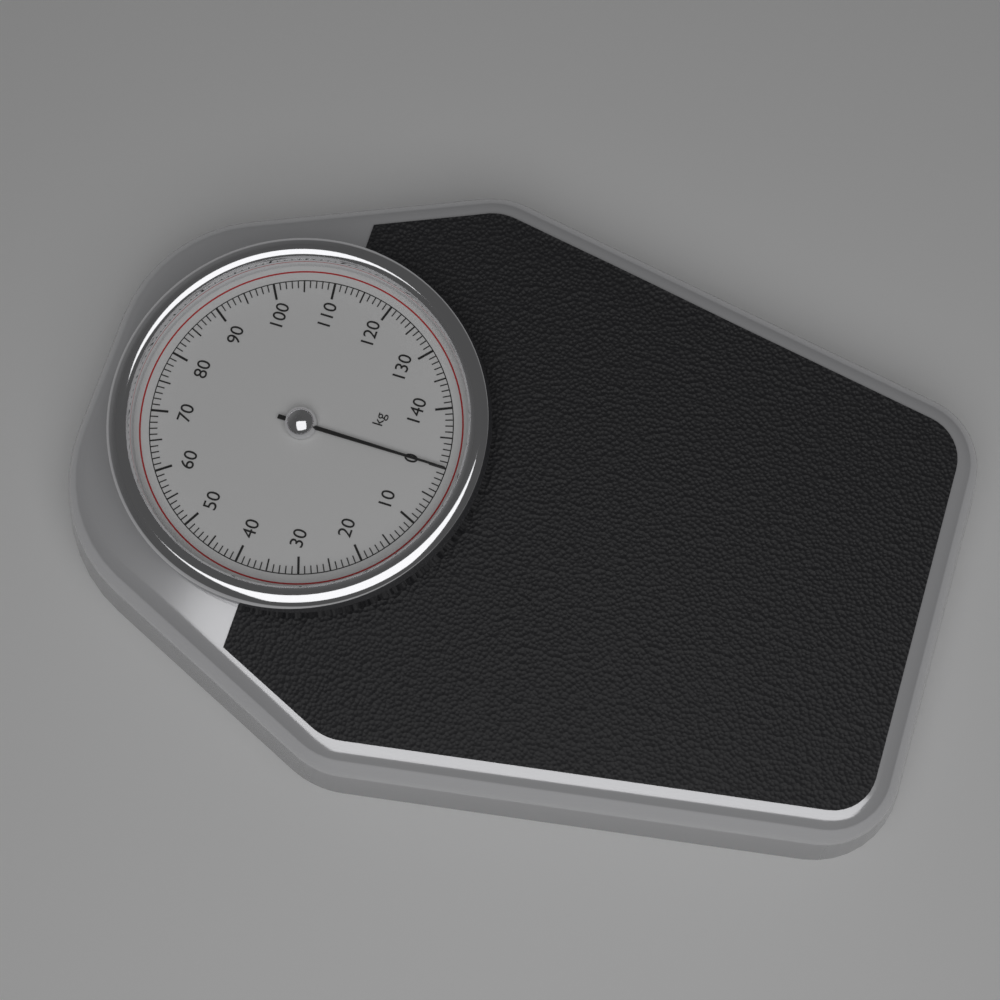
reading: 0 kg
